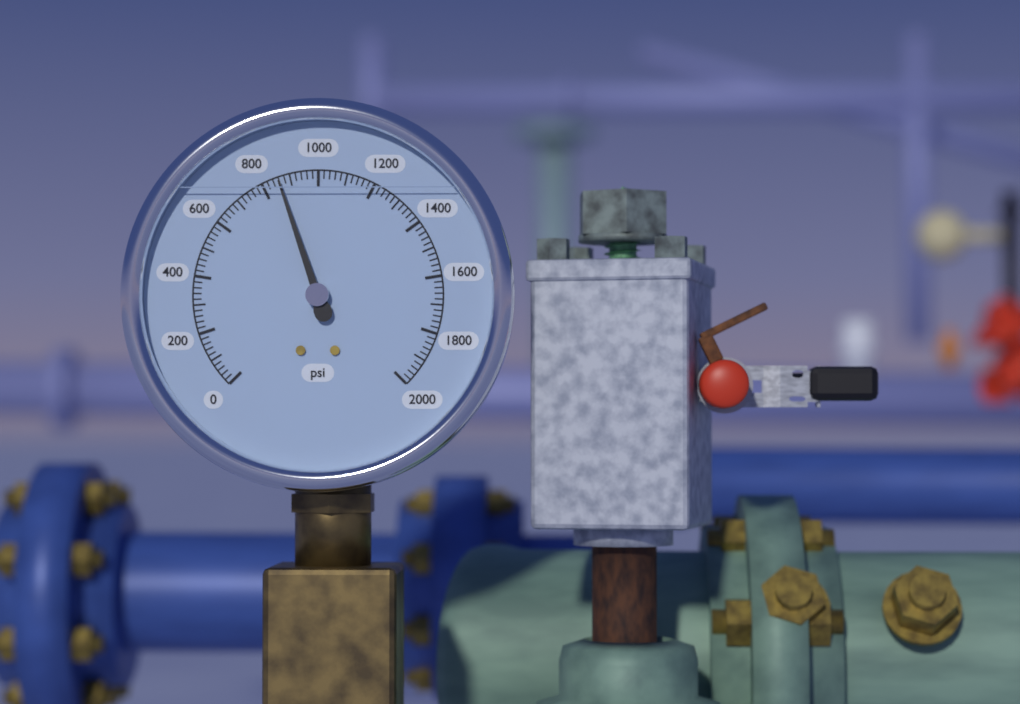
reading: 860 psi
